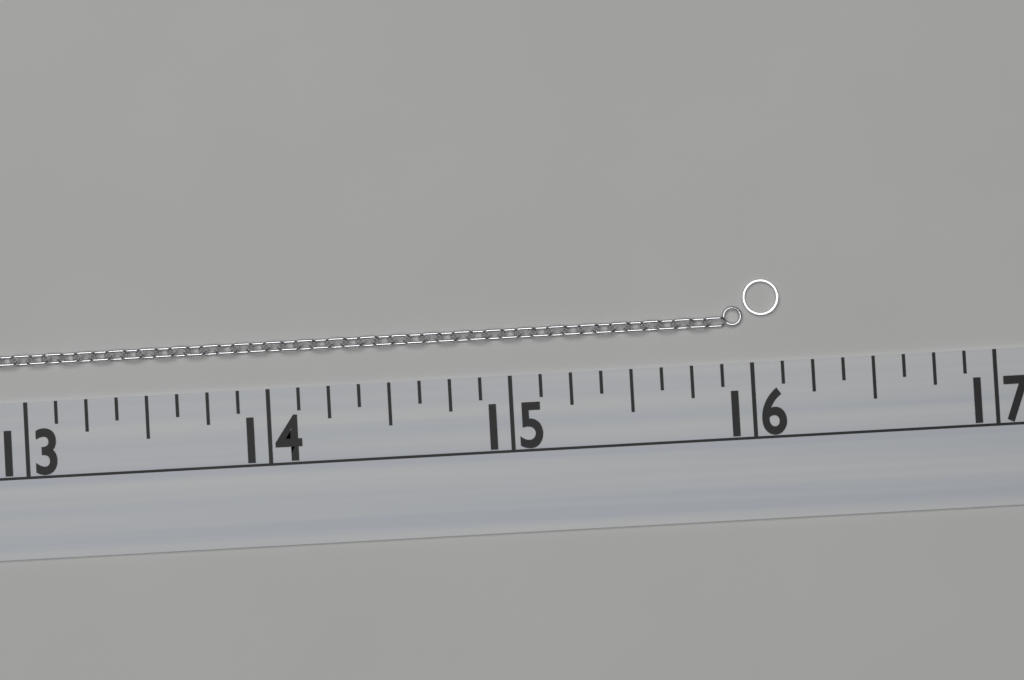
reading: 16.125 (no unit)
